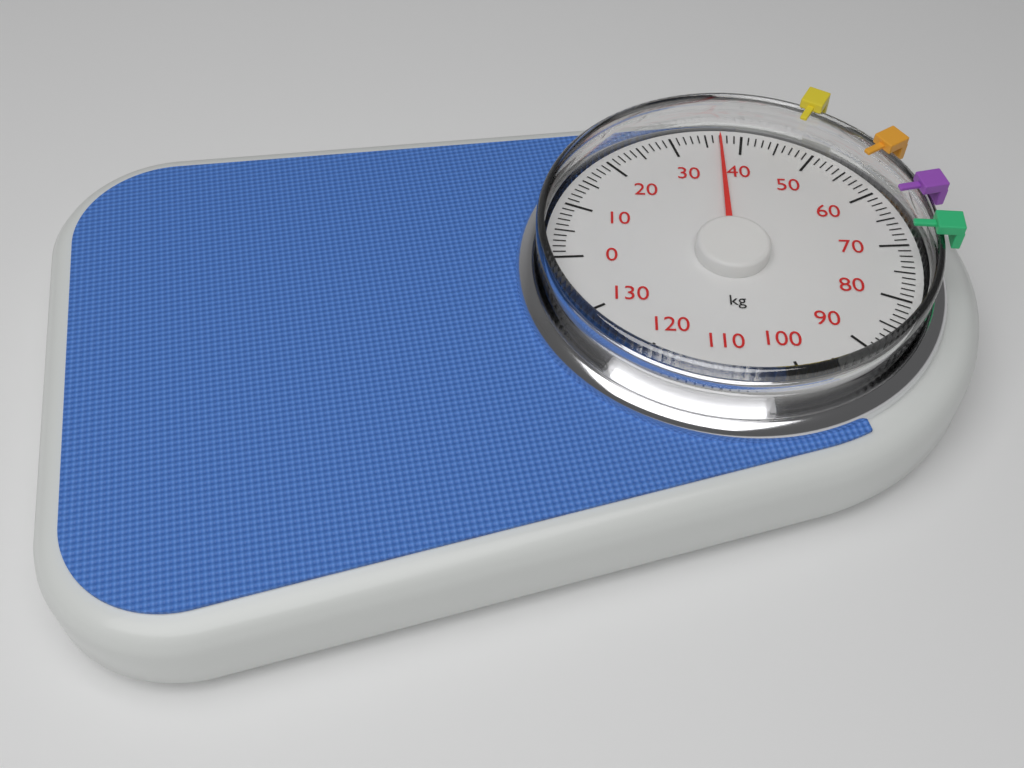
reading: 37 kg
